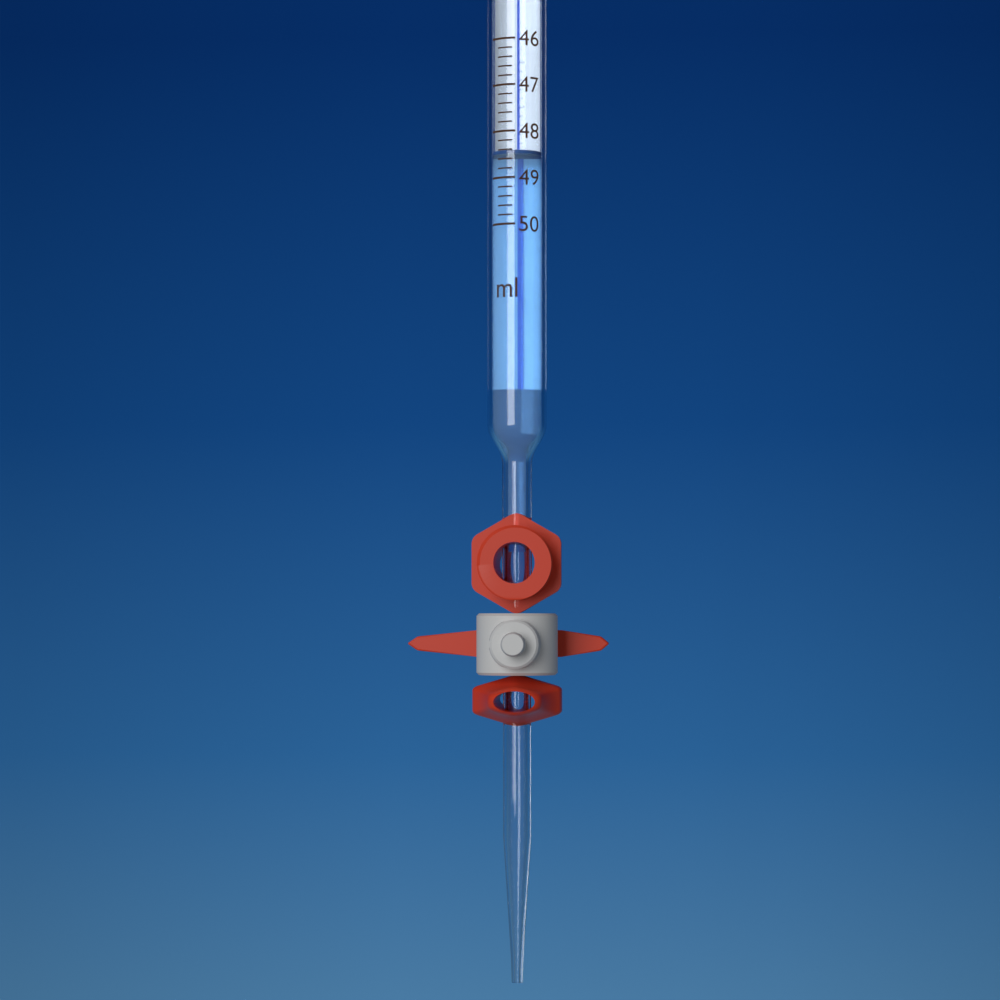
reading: 48.4 ml
